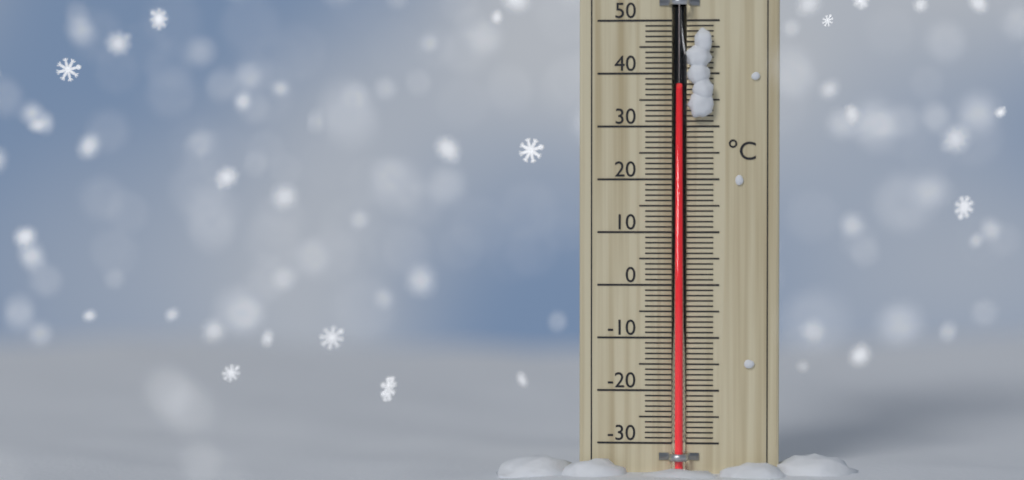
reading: 37 °C
